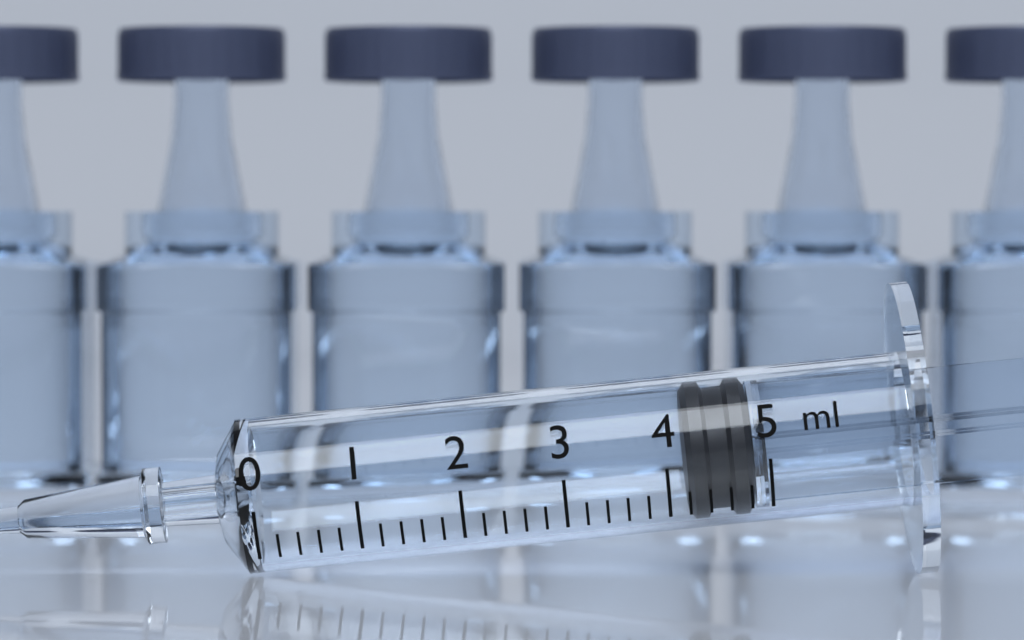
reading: 4.2 ml
